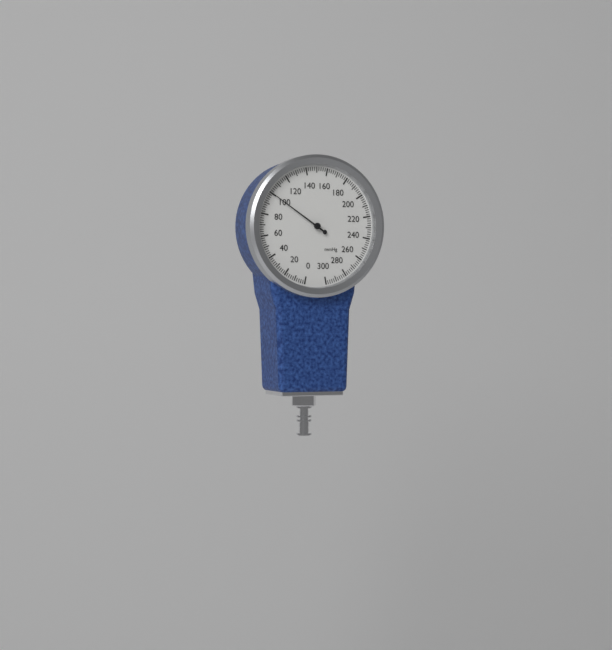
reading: 100 mmHg
